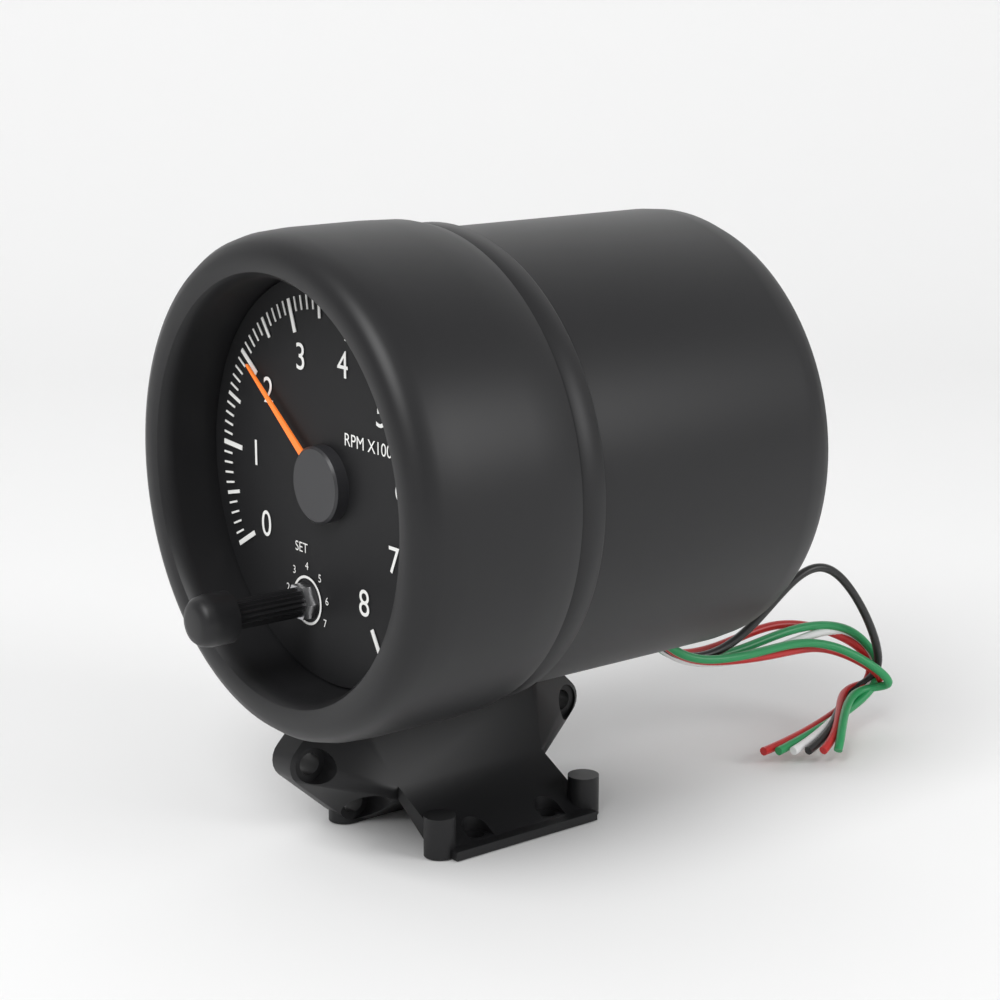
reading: 2.0 RPM x1000
